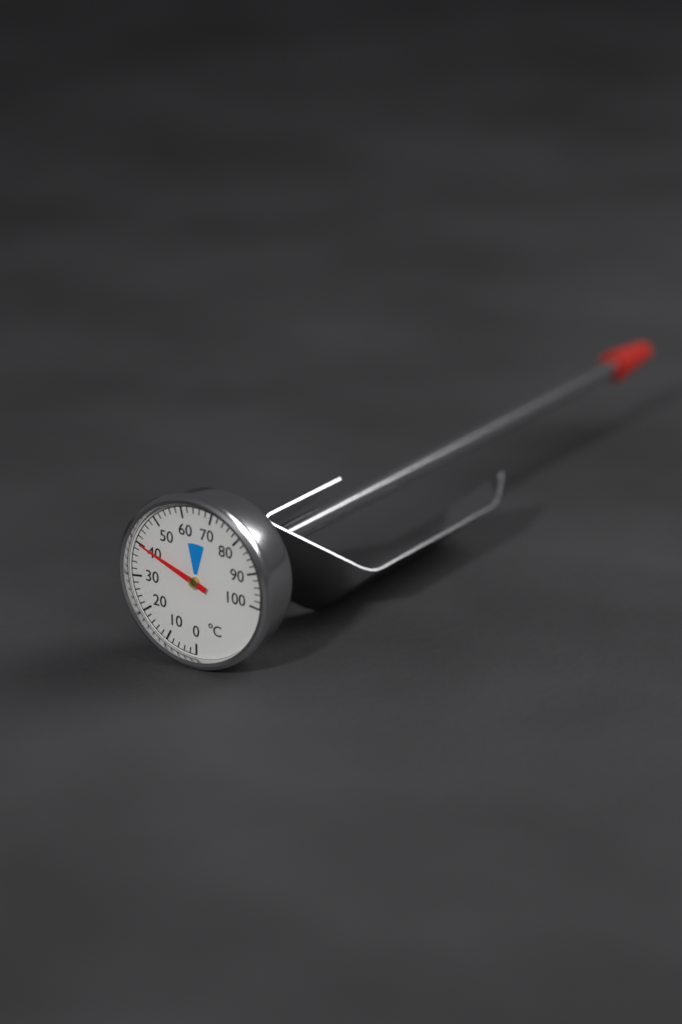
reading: 40 °C
